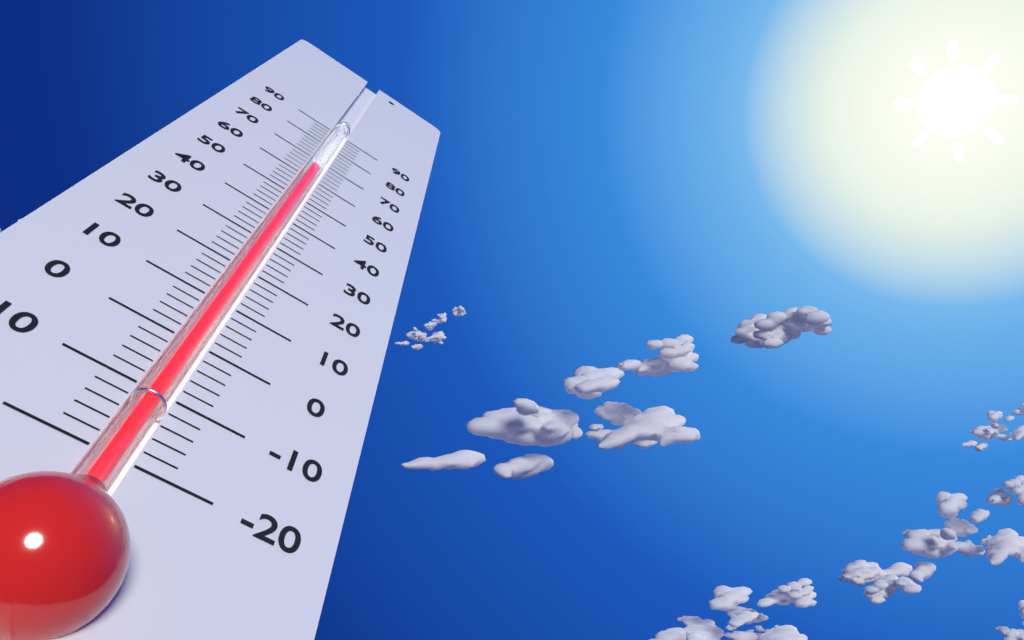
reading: 66 (no unit)
